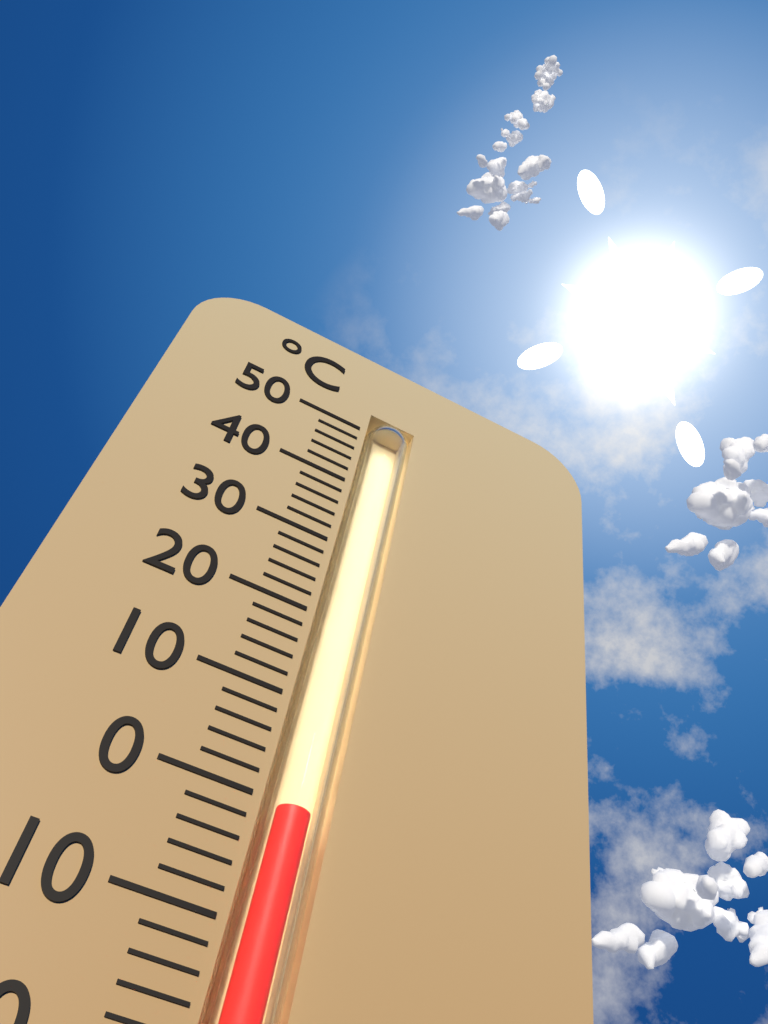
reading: 0 °C
